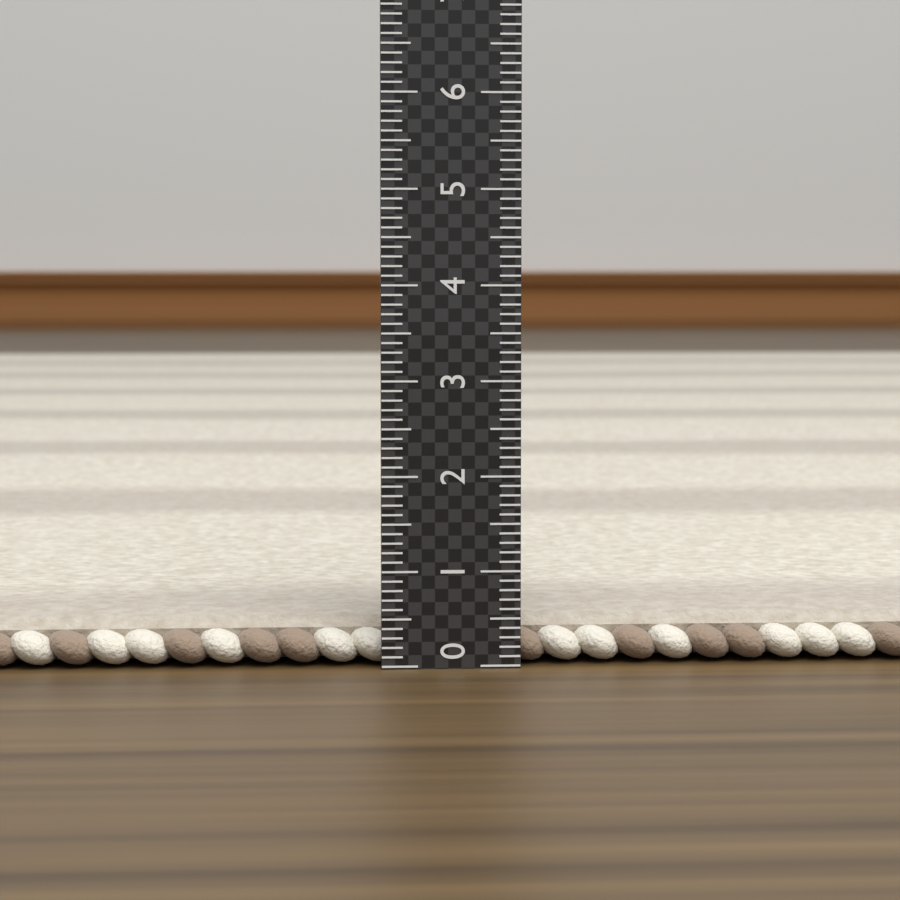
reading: 0.5 (no unit)
